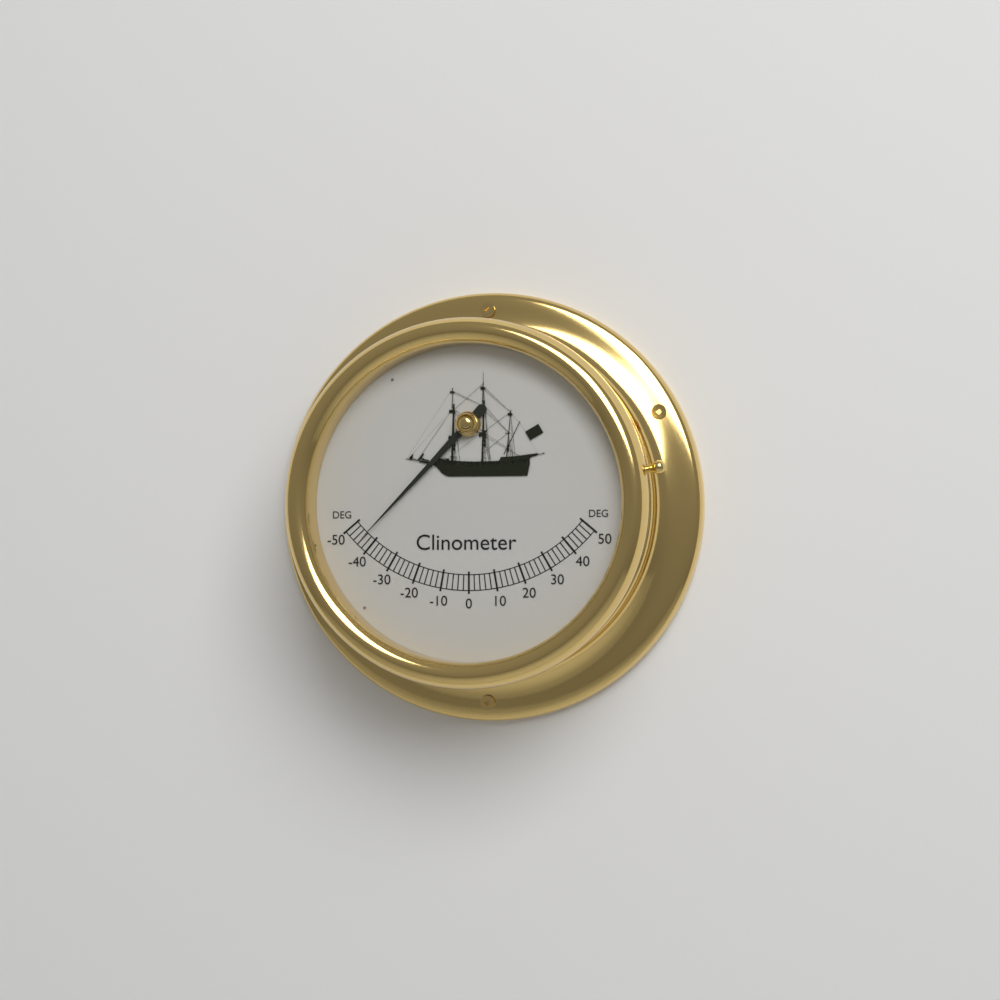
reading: -44 deg
